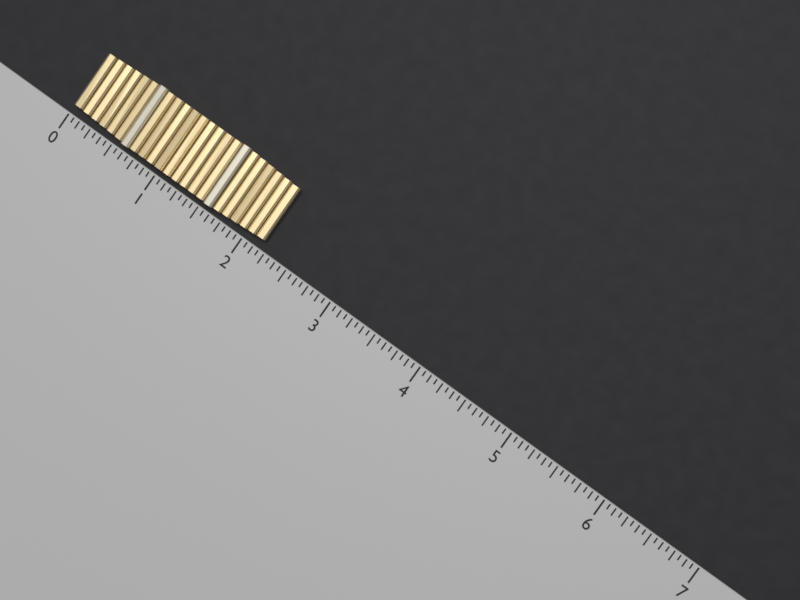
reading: 2.1875 (no unit)
